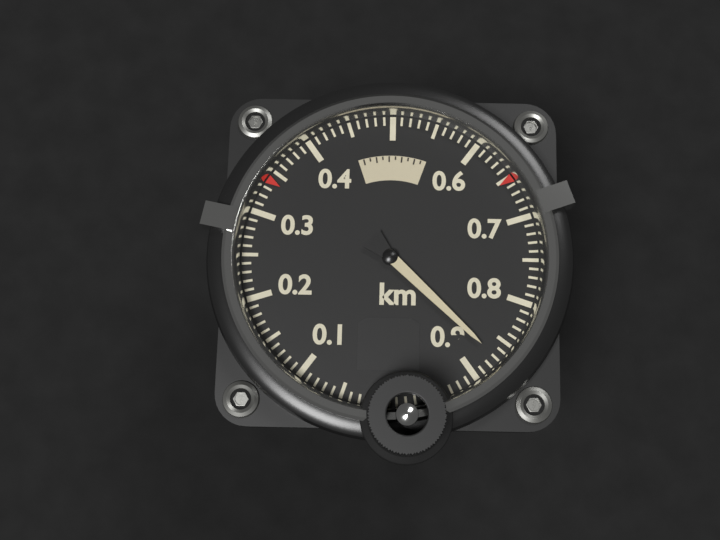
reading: 0.87 km
